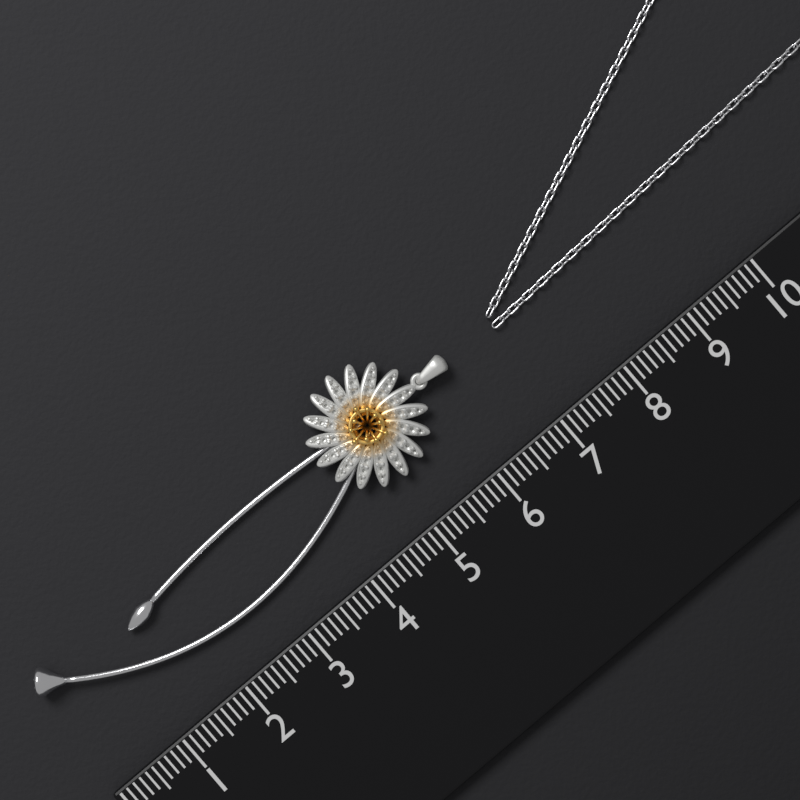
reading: 6.4 (no unit)
